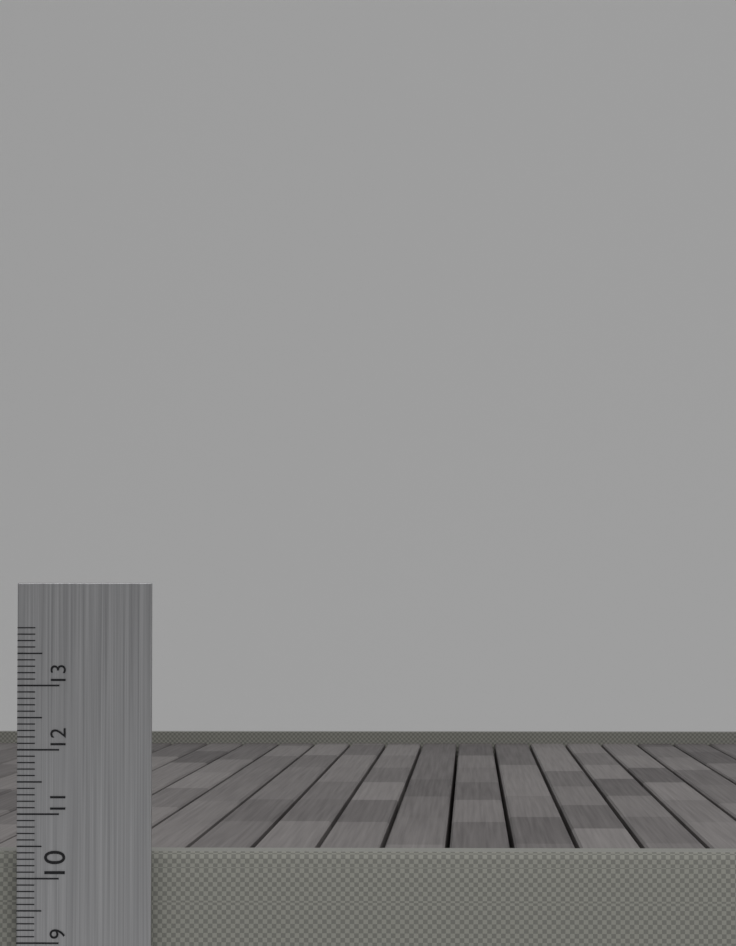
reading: 10.4 cm
